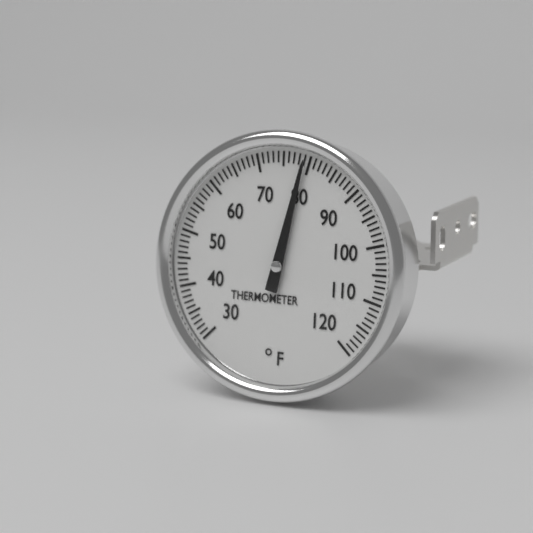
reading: 79 °F
